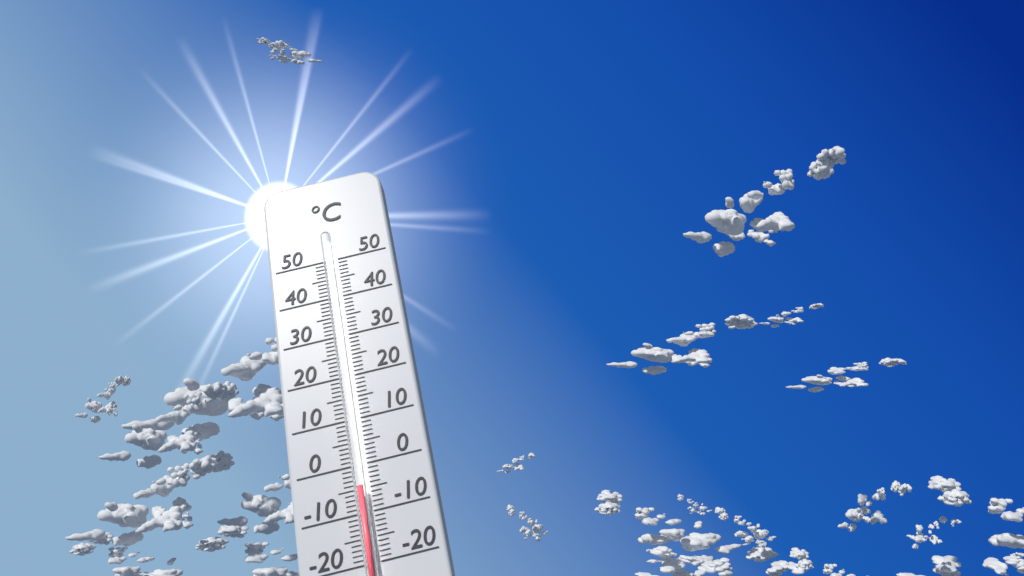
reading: -5 °C
